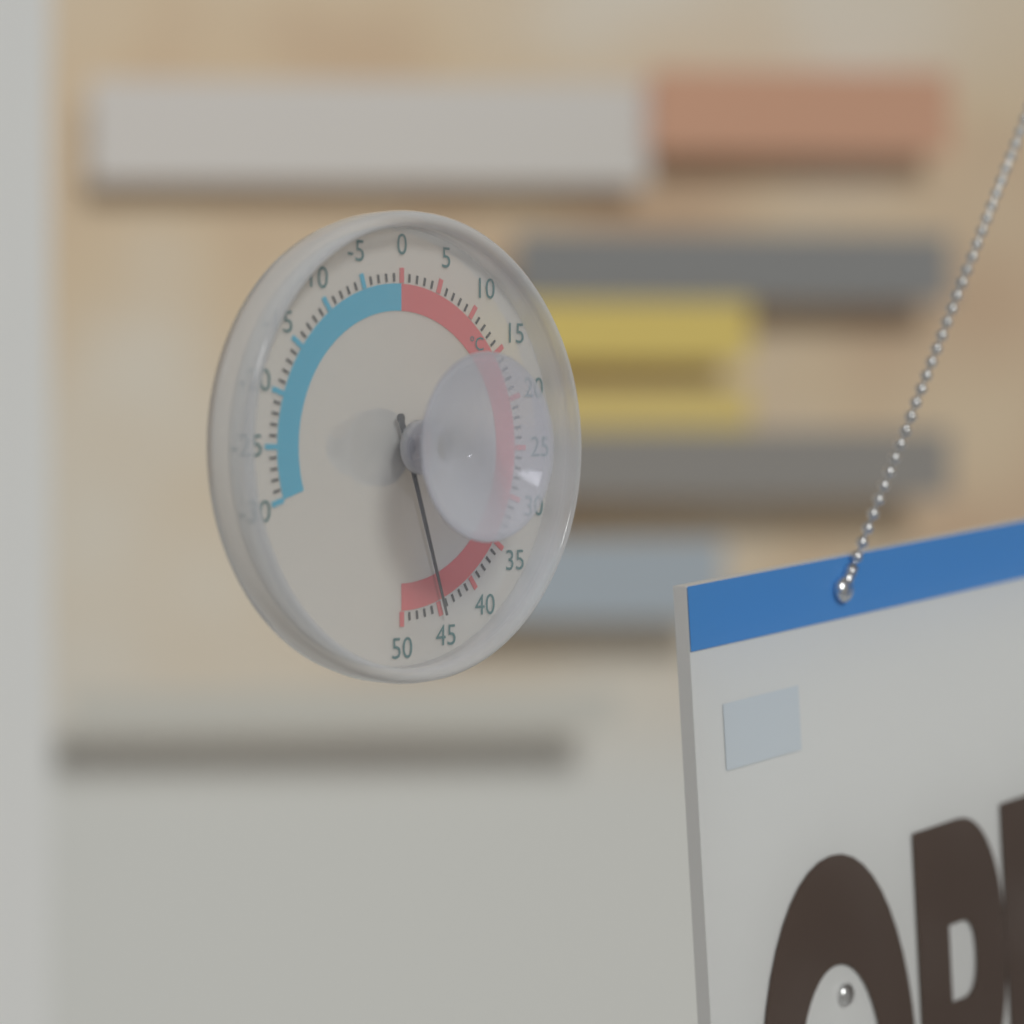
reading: 45 °C
